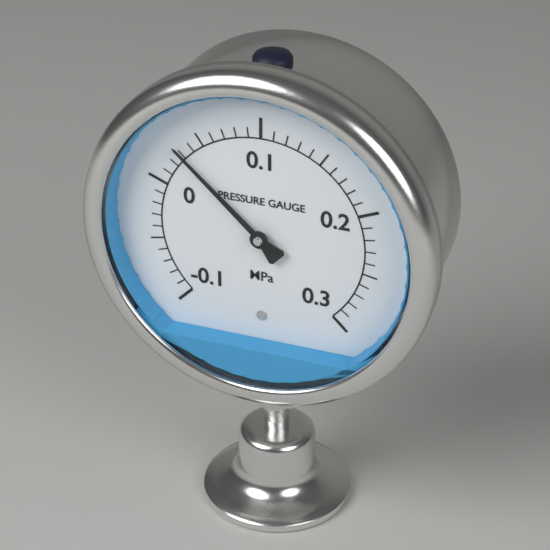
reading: 0.03 MPa
